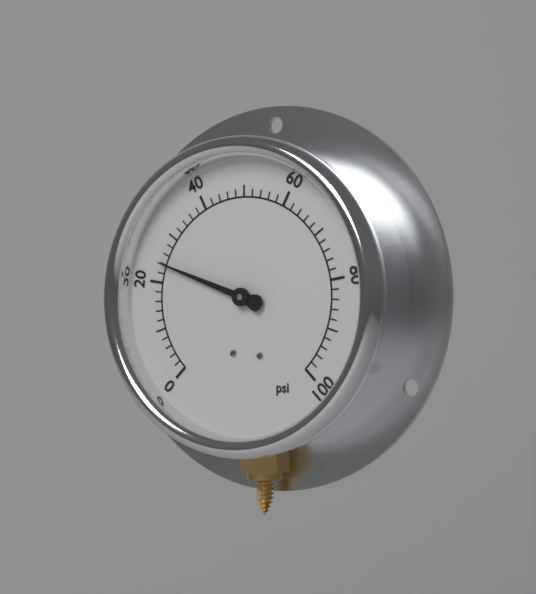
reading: 24 psi
